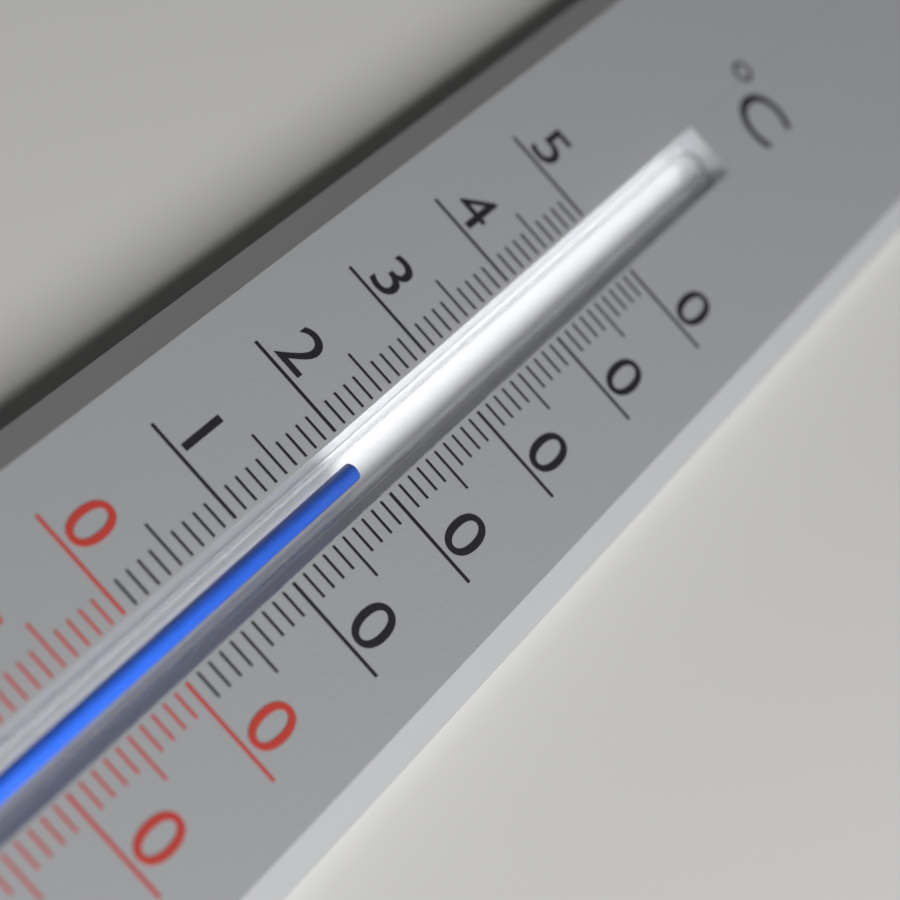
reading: 19 °C
